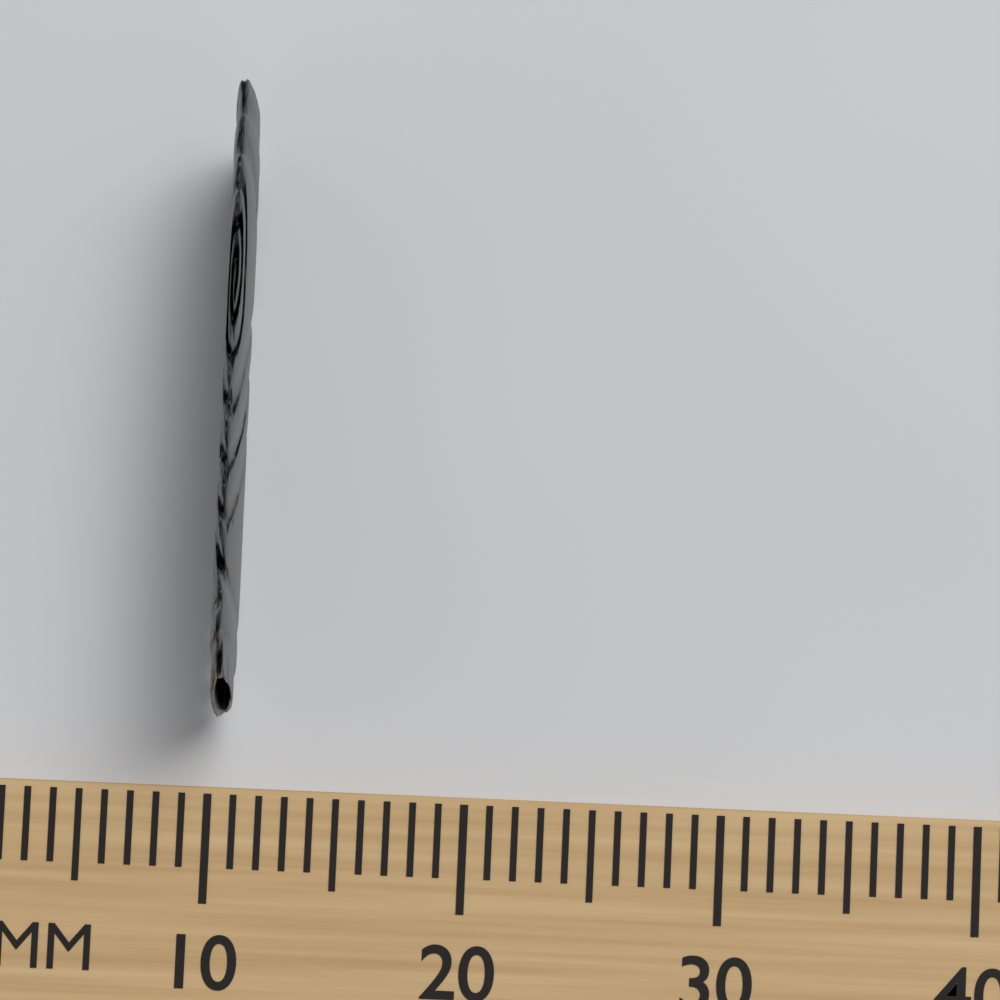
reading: 11 mm
